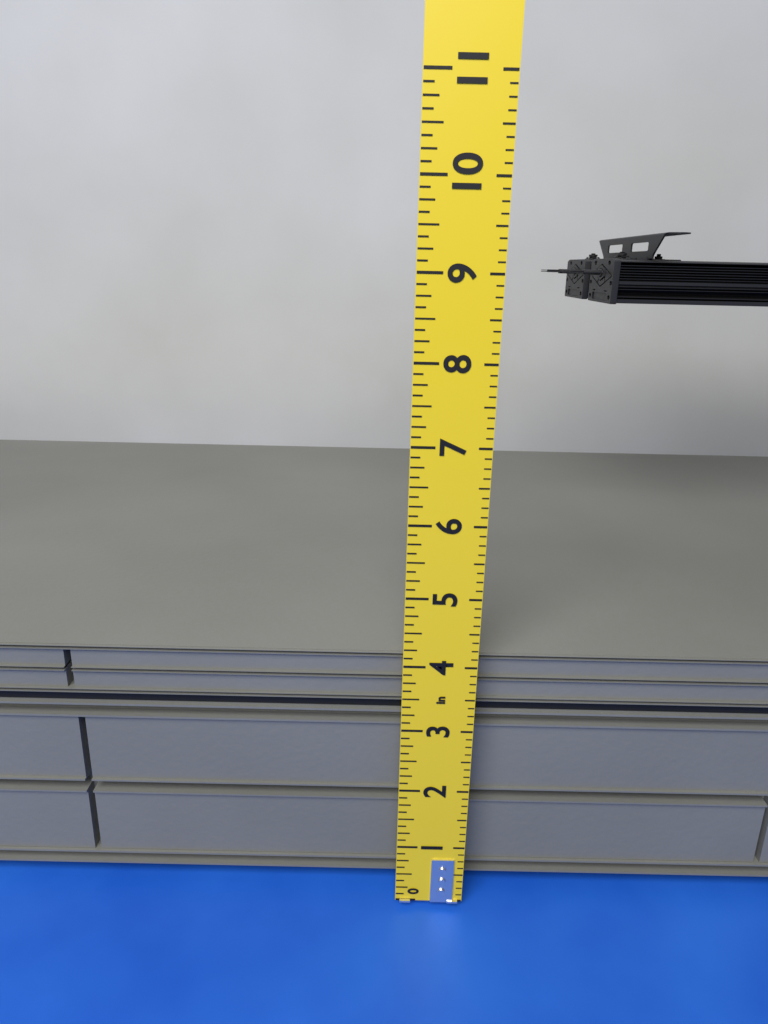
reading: 4.000 in
